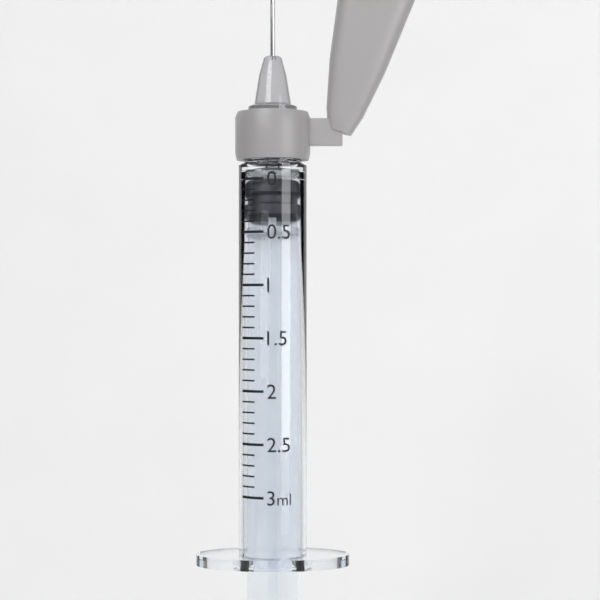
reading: 0.0 ml
